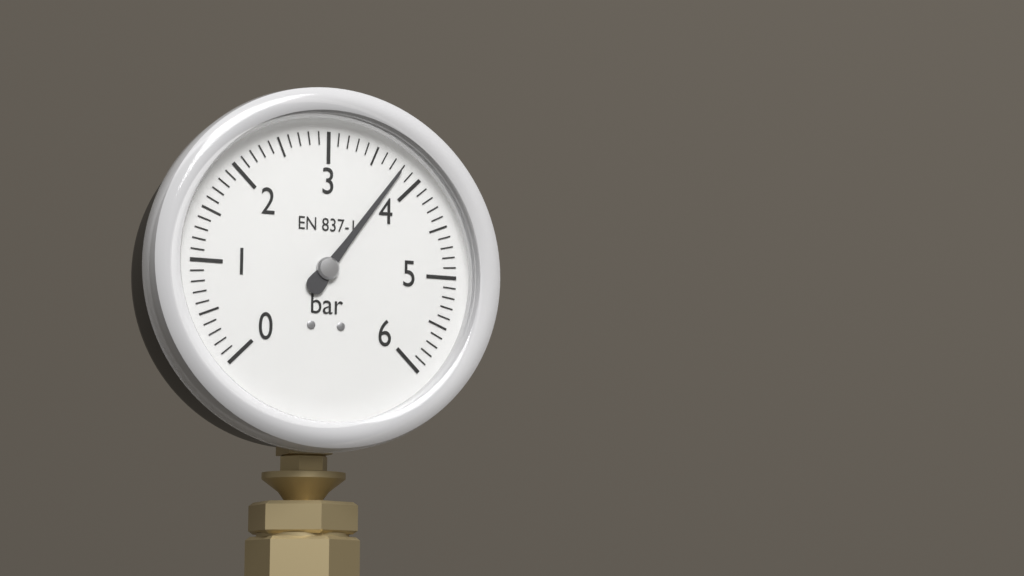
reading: 3.8 bar
